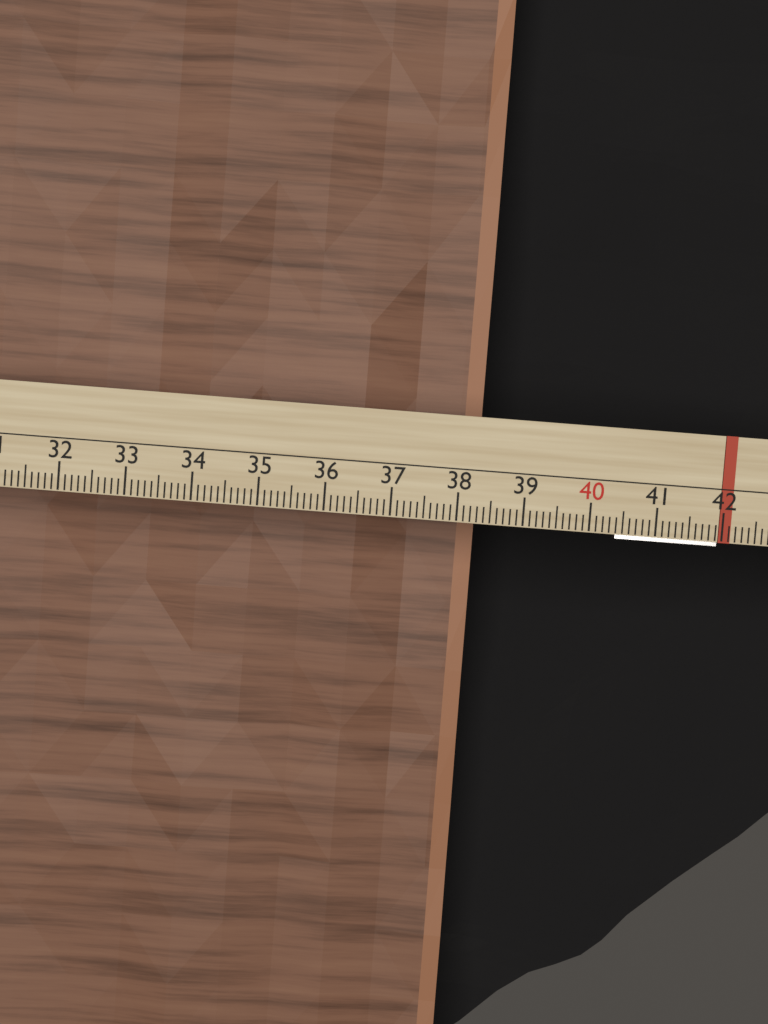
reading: 38.4 cm
